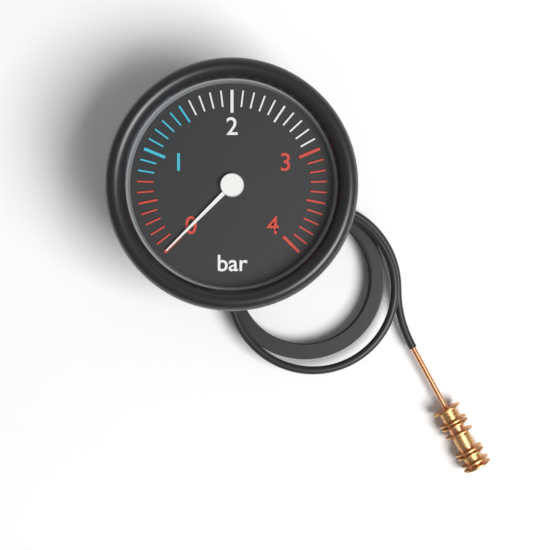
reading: 0.0 bar
